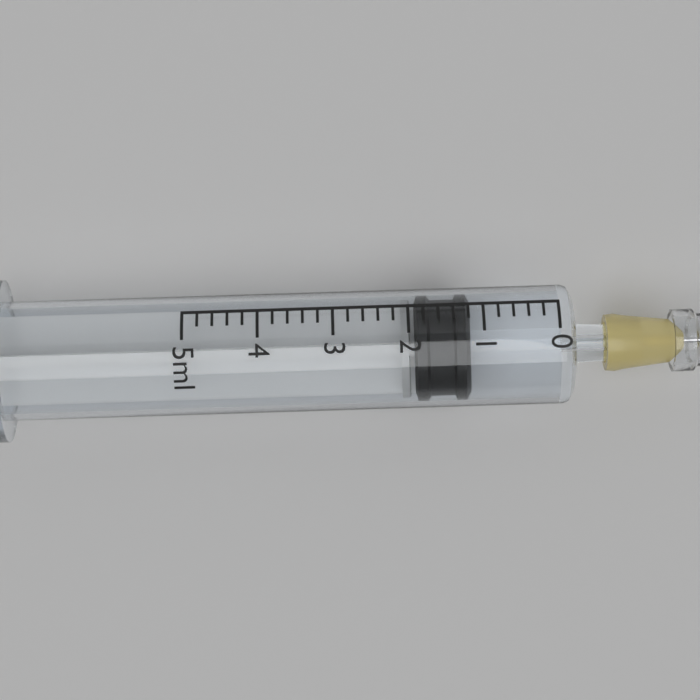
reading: 1.2 ml
